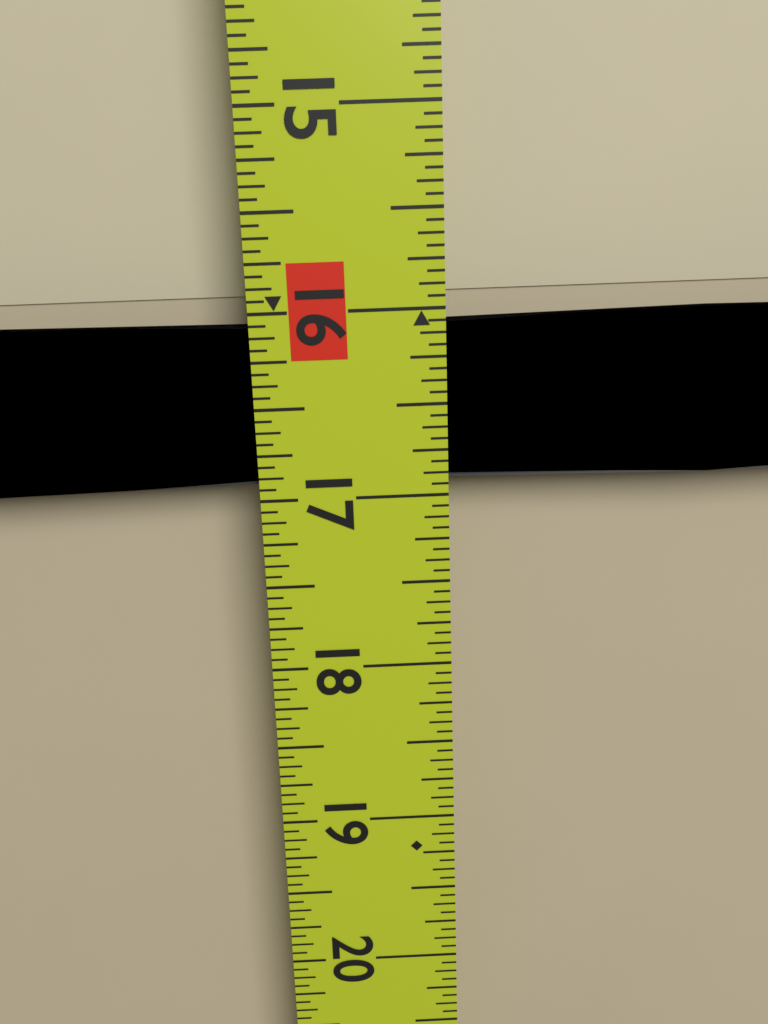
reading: 15.9375 in
